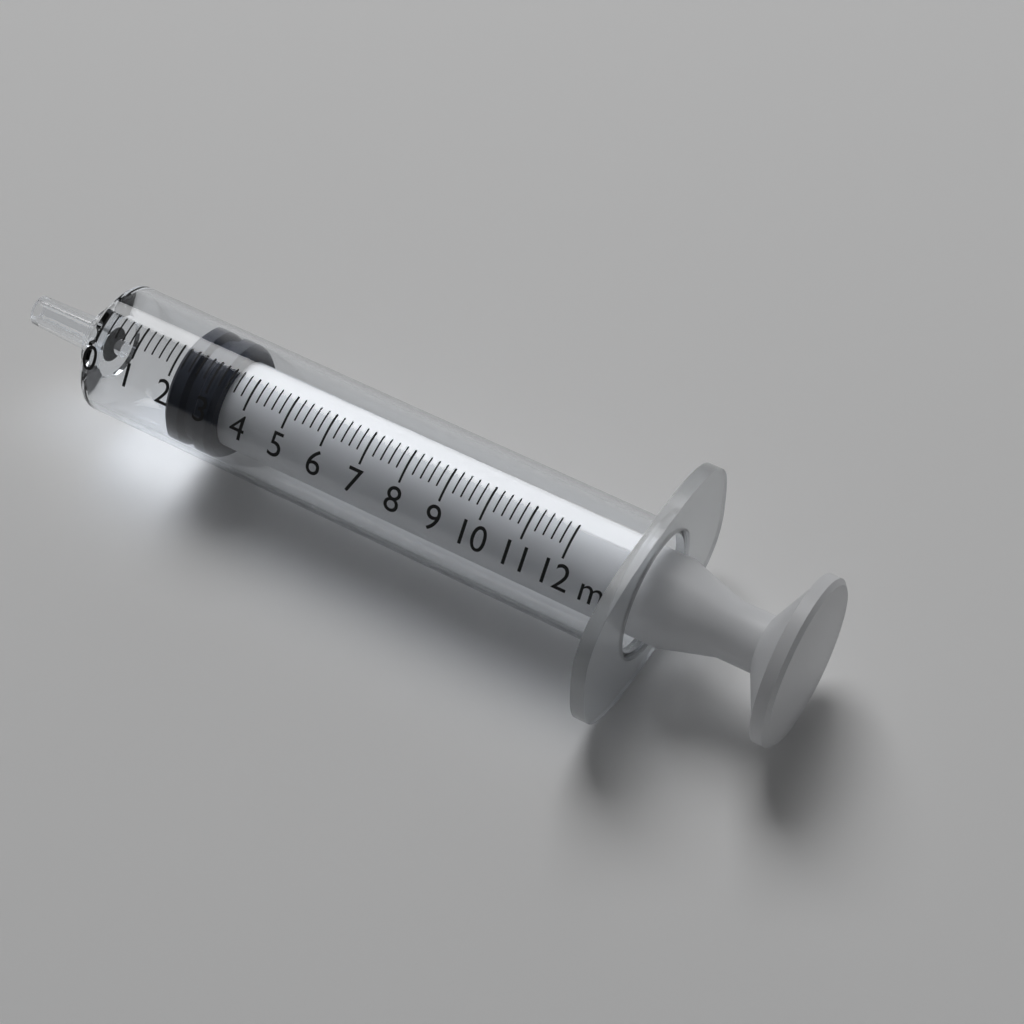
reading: 2.0 ml
